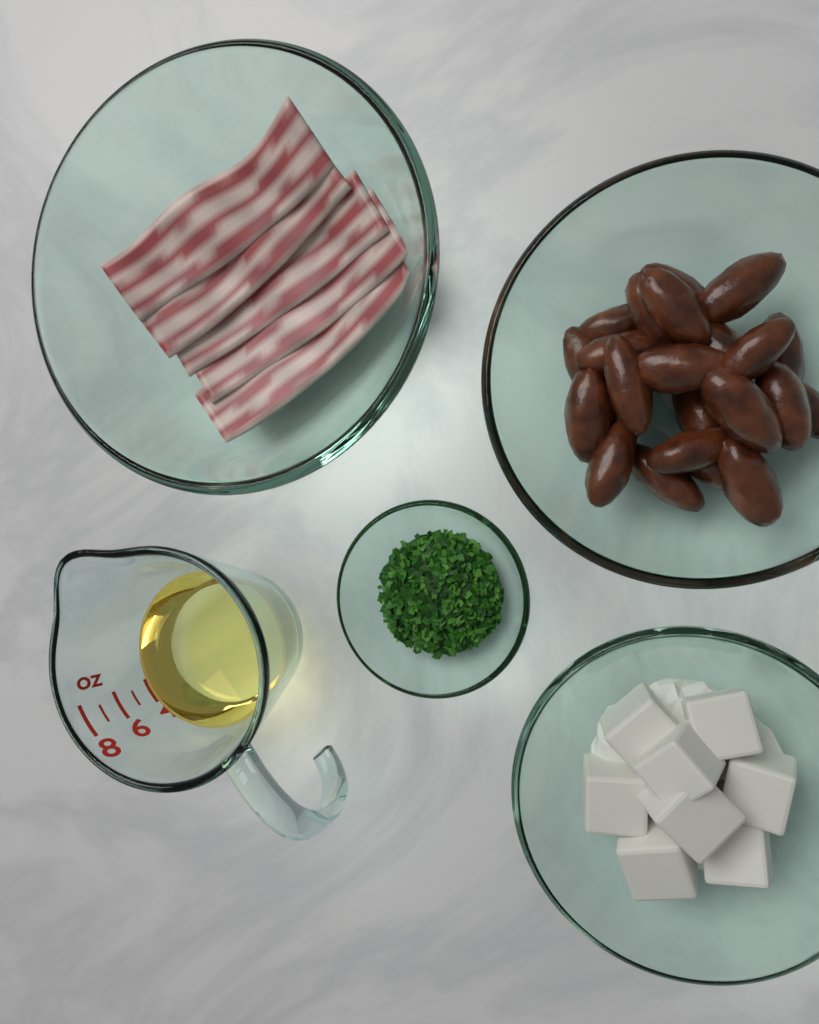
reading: 4 oz
